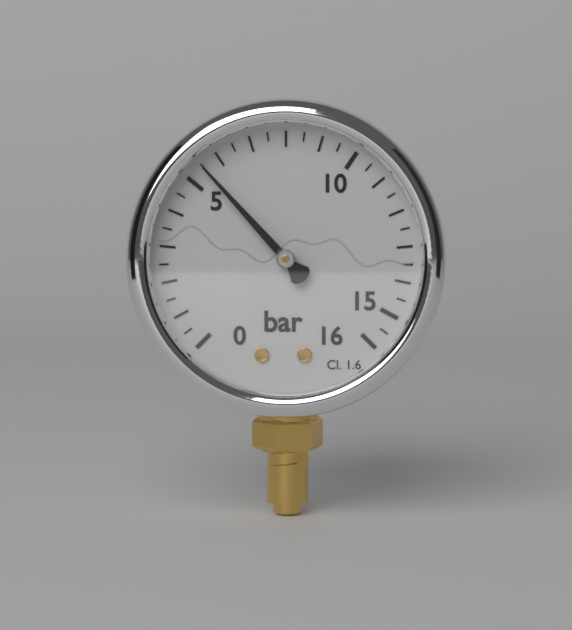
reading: 5.5 bar
